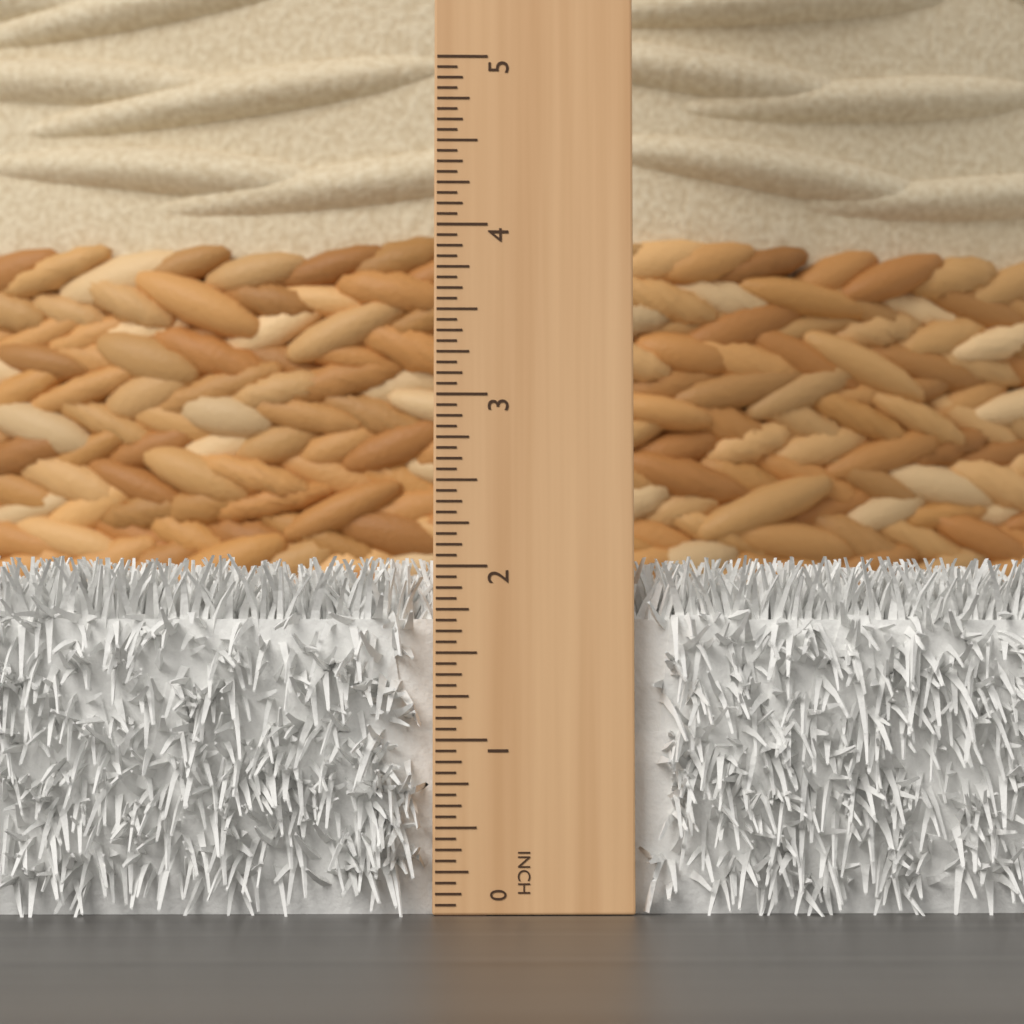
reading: 2.0625 in
